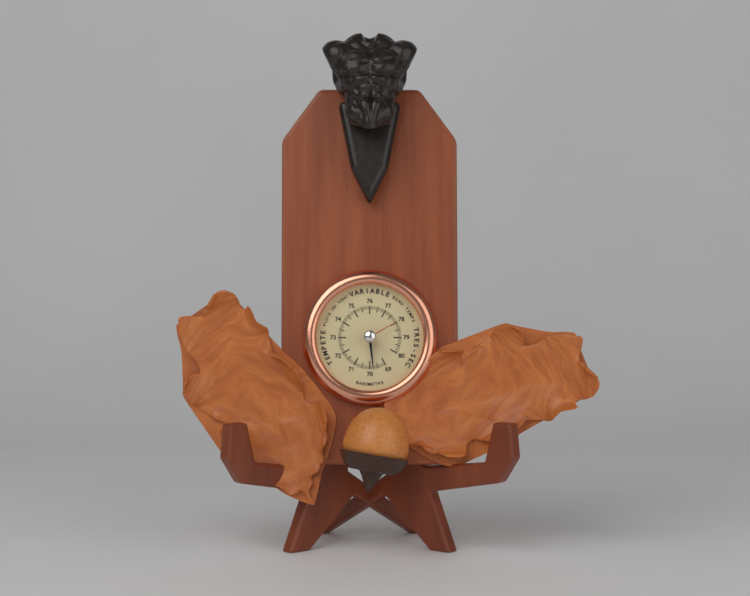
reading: 69.8 (no unit)
